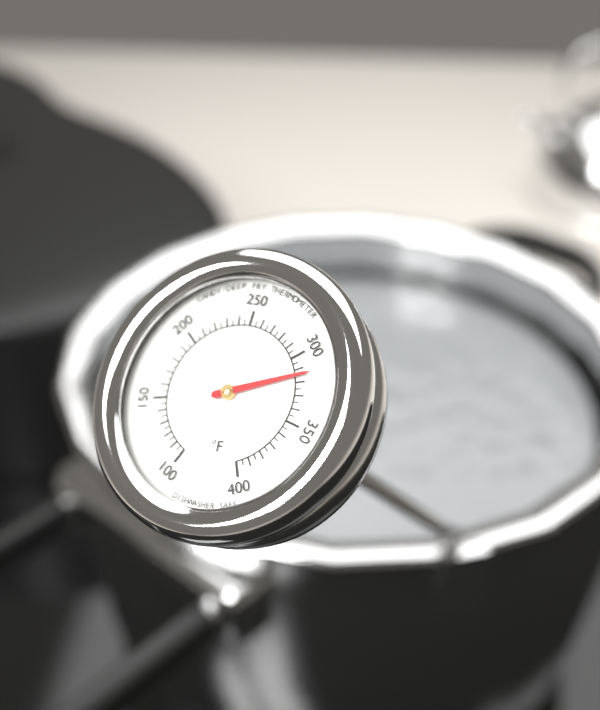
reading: 315 °F
